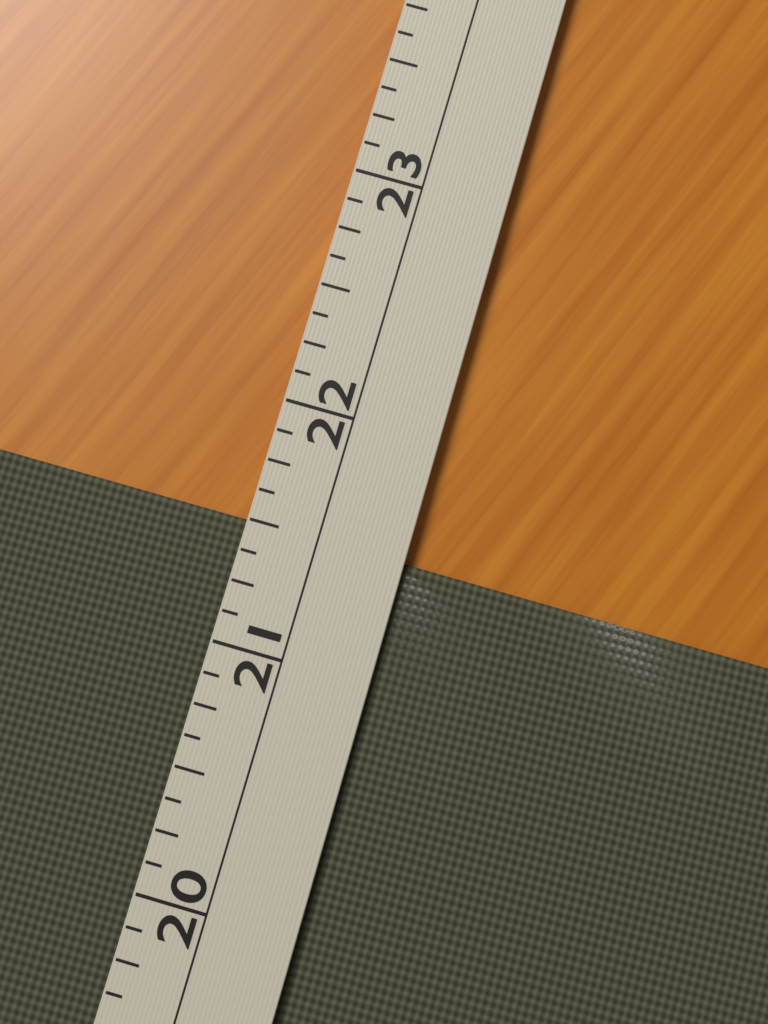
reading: 21.500 (no unit)
